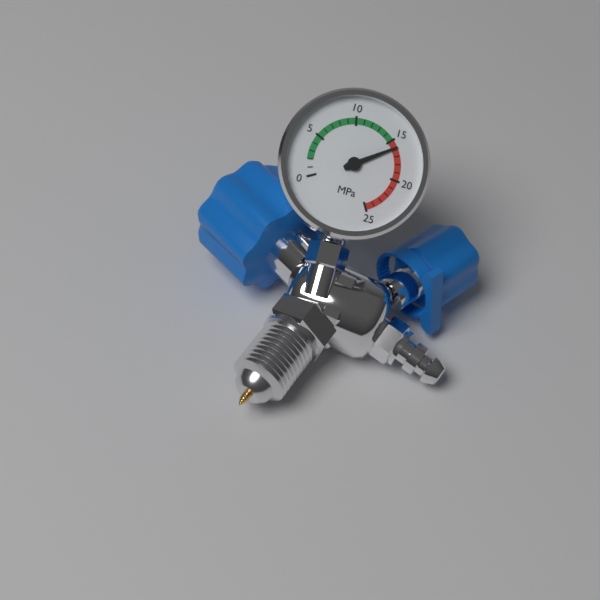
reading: 16 MPa
